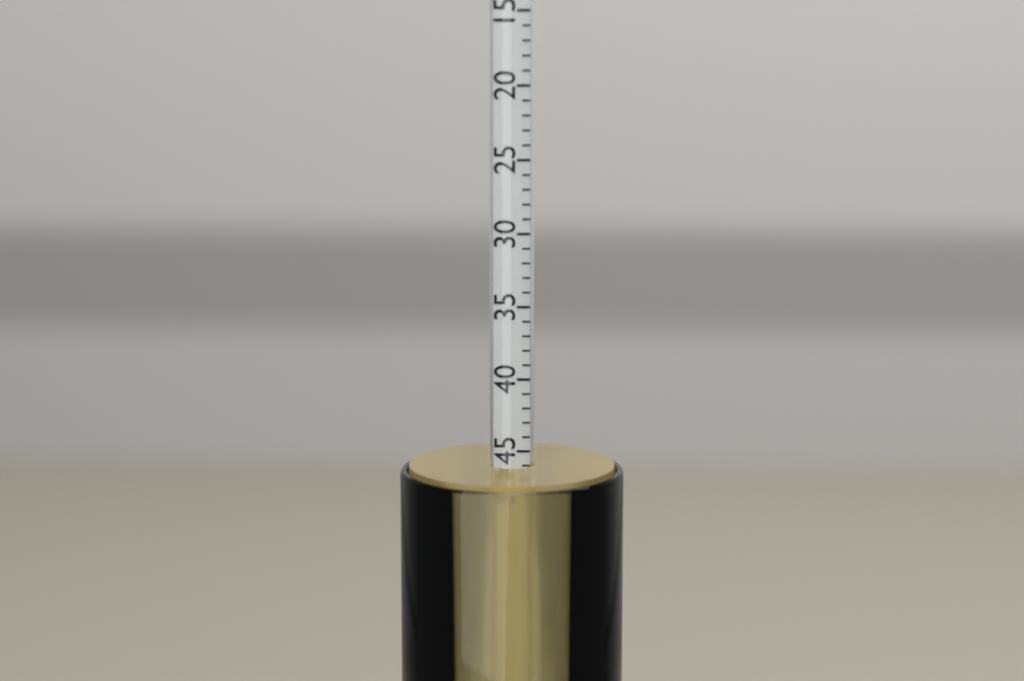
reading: 46 (no unit)
